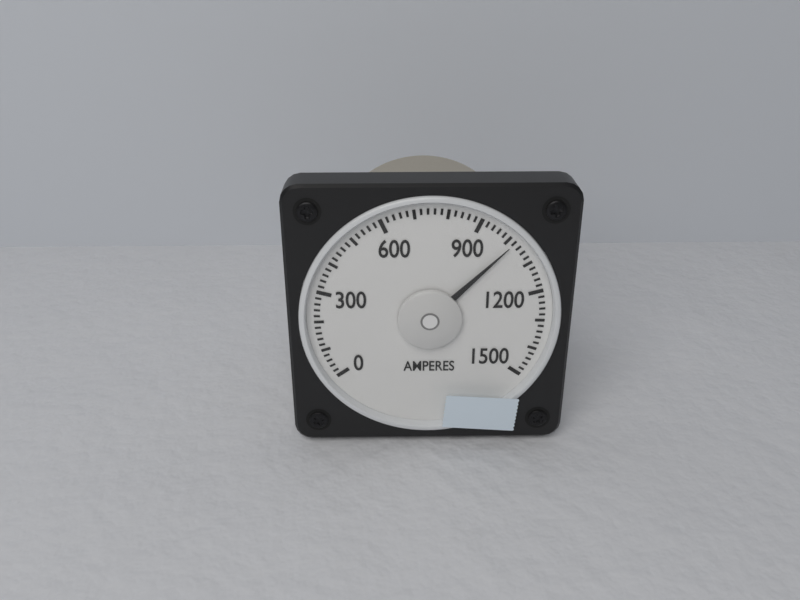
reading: 1020 A
